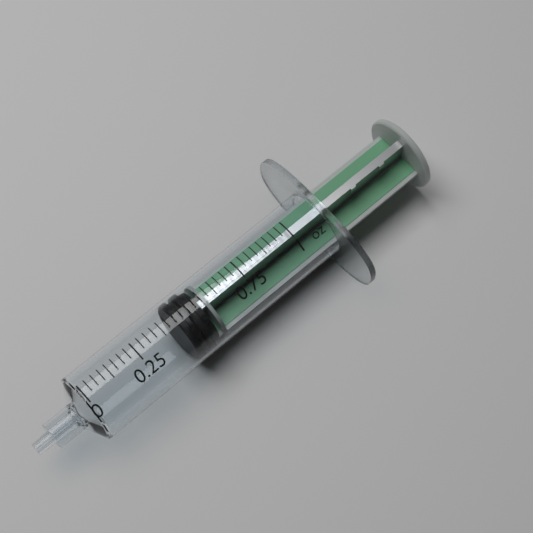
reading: 0.43750 oz
